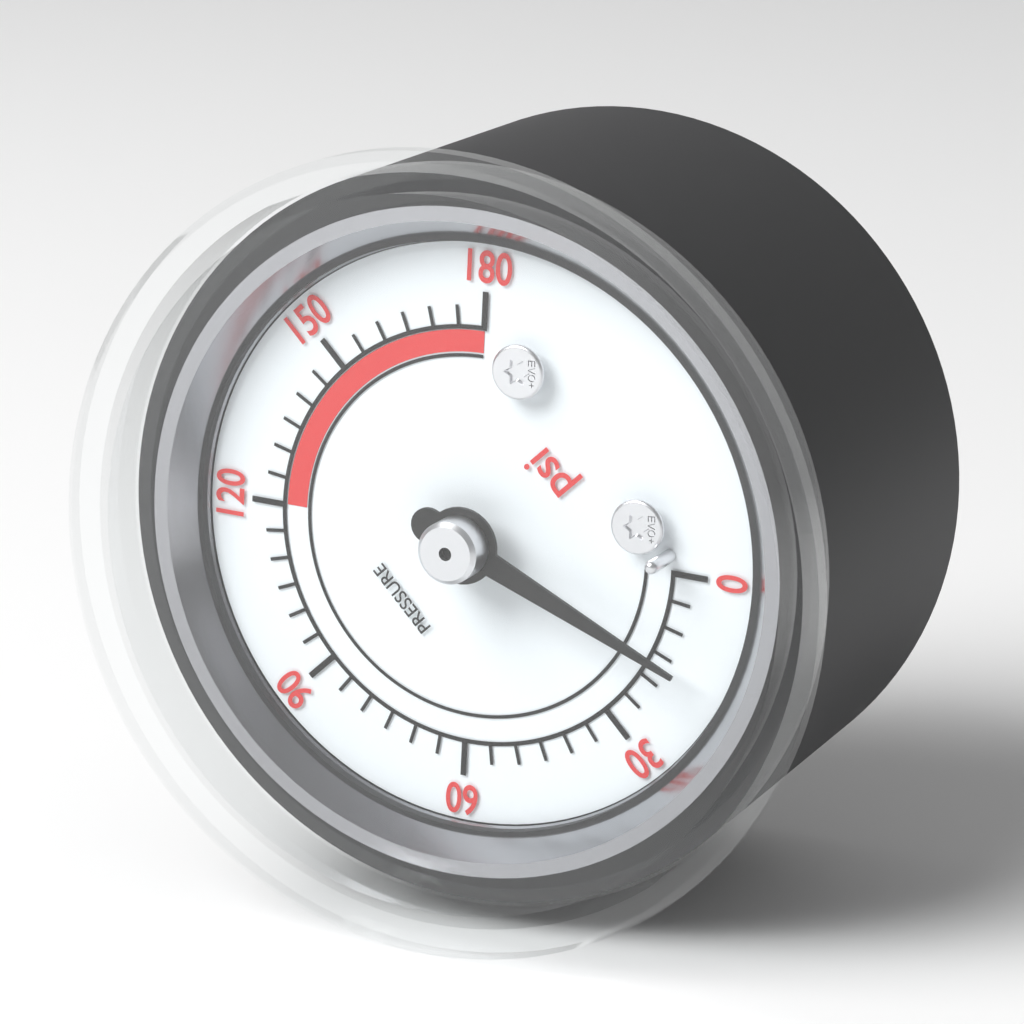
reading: 15 psi
